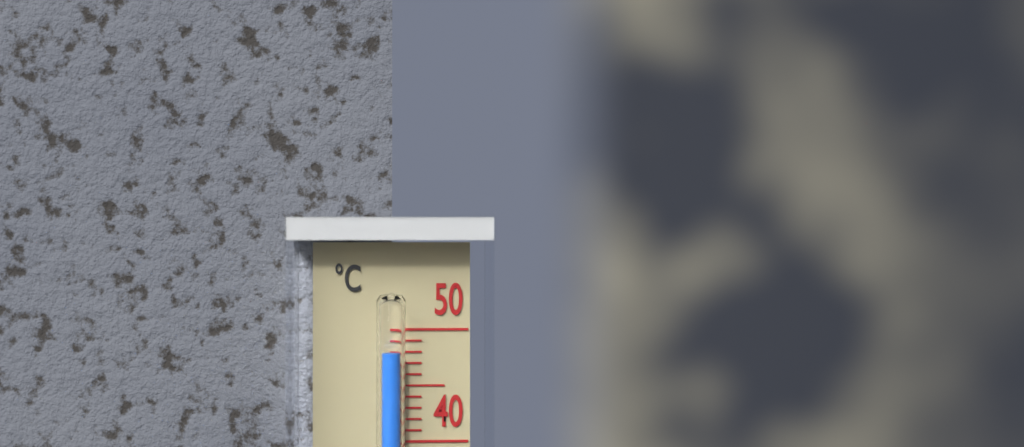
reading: 48 °C
